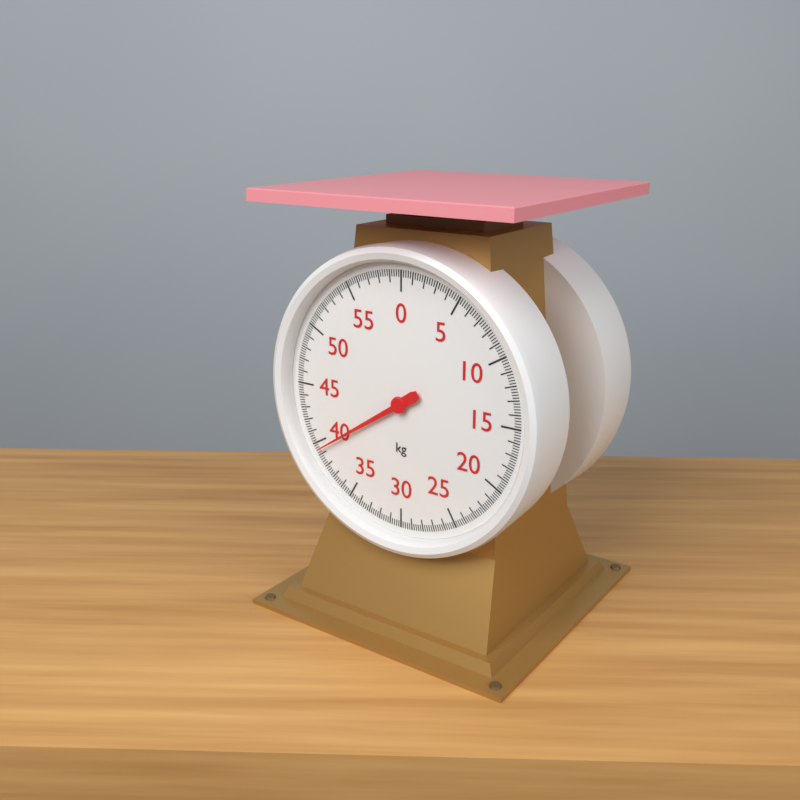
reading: 39.4 kg
